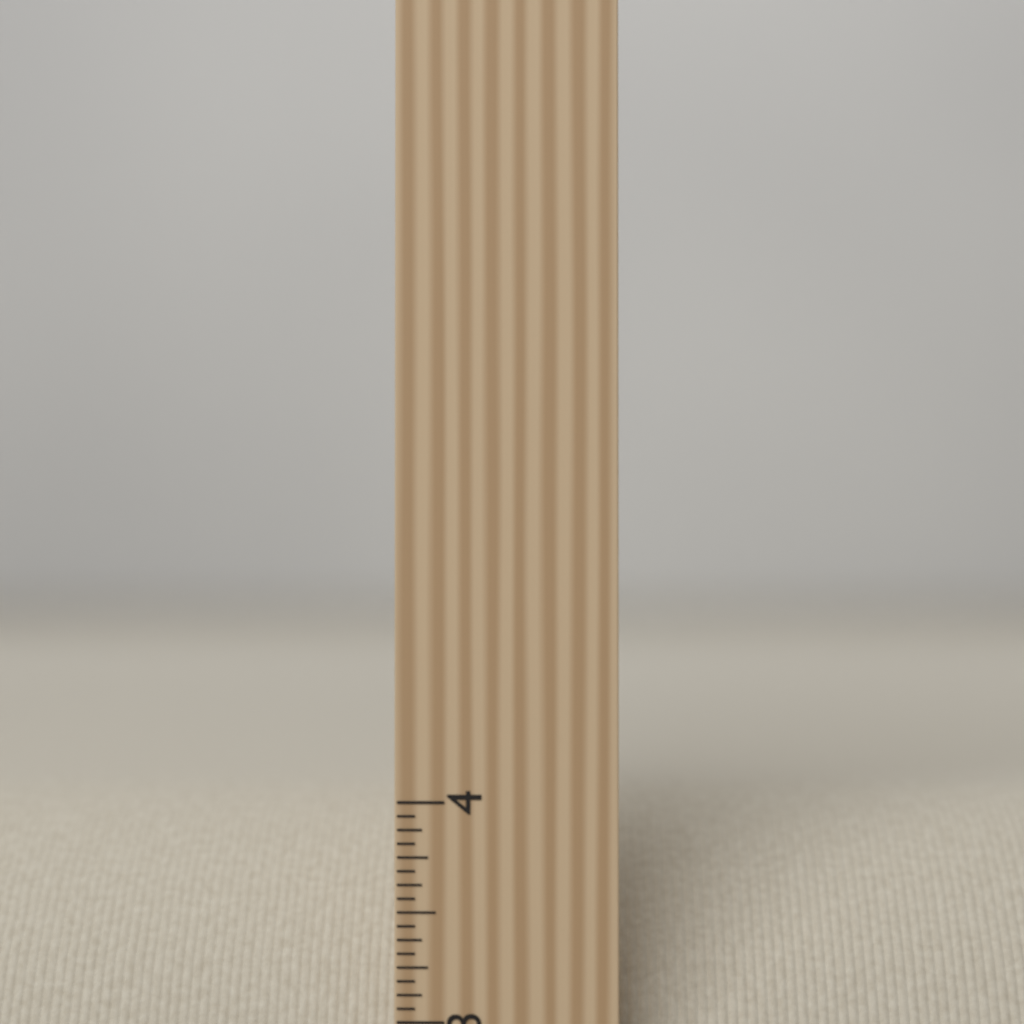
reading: 3.9375 inch
